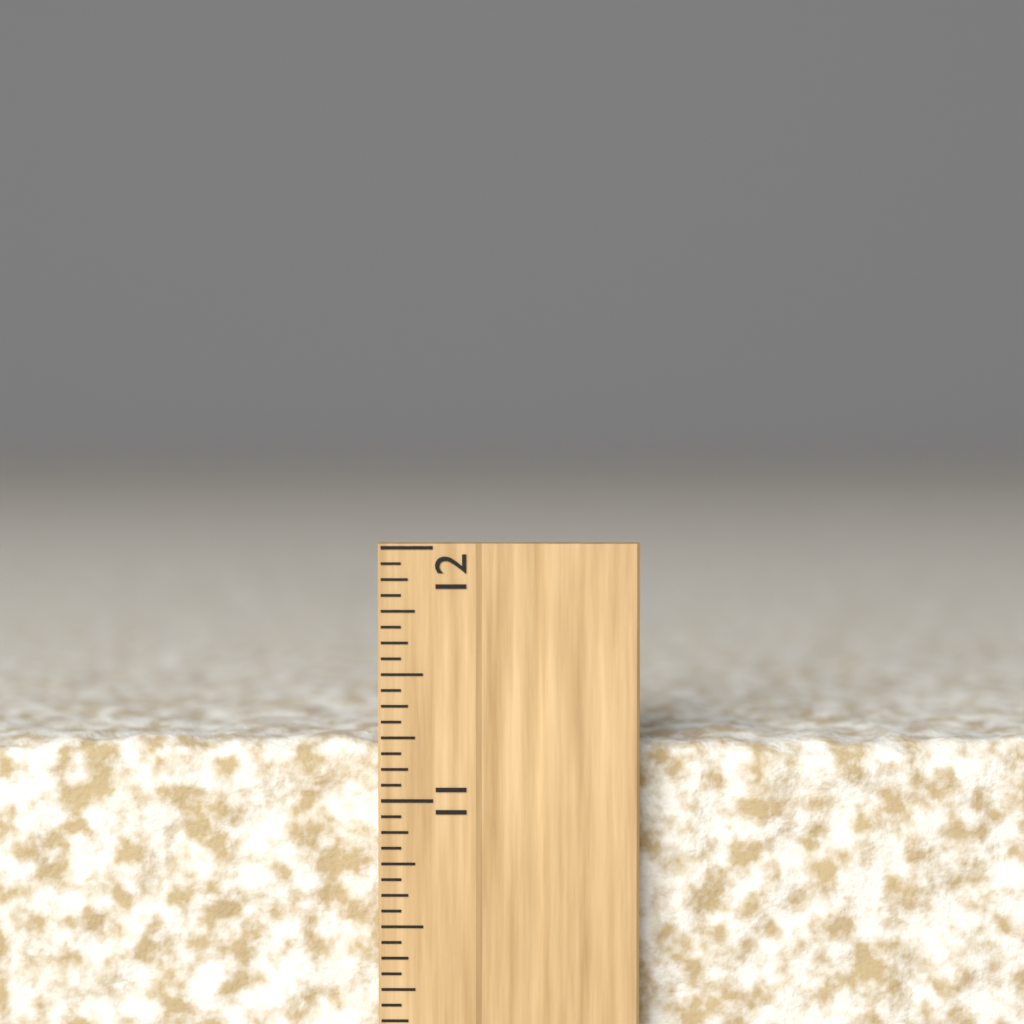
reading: 11.2500 inch
